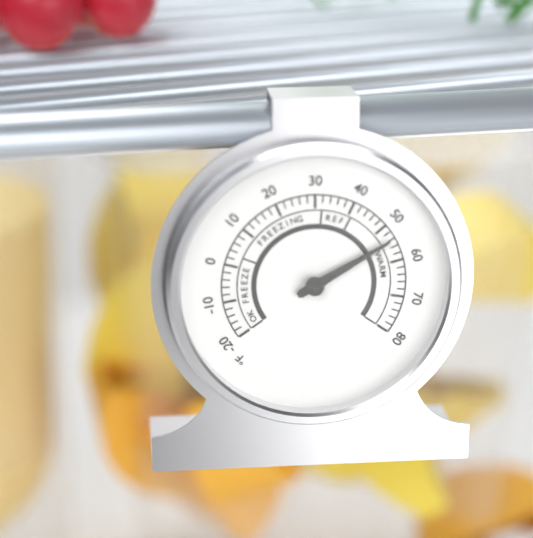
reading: 54 °F
